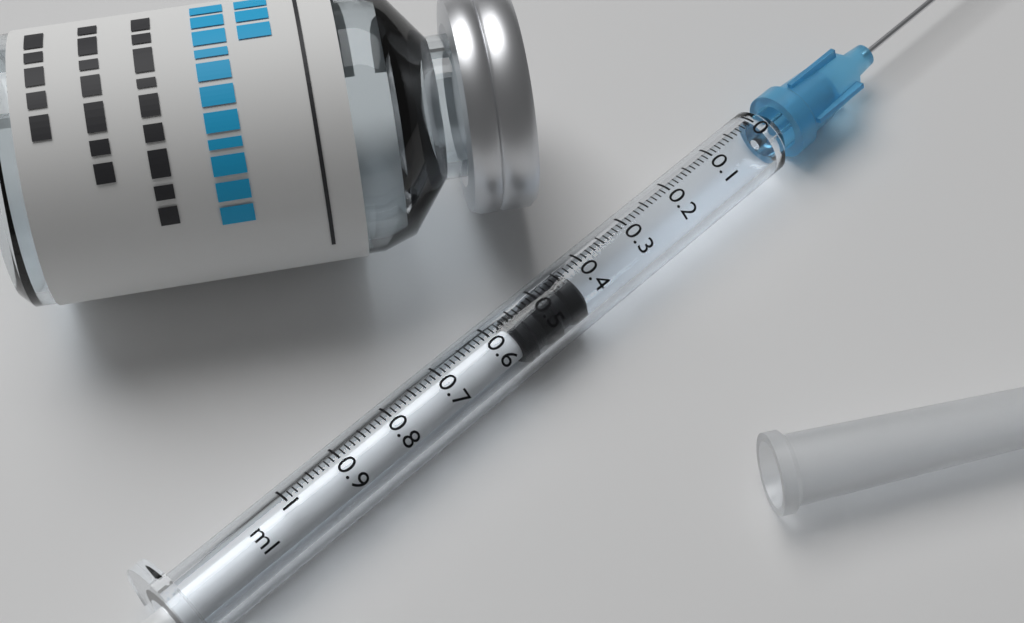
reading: 0.43 ml
